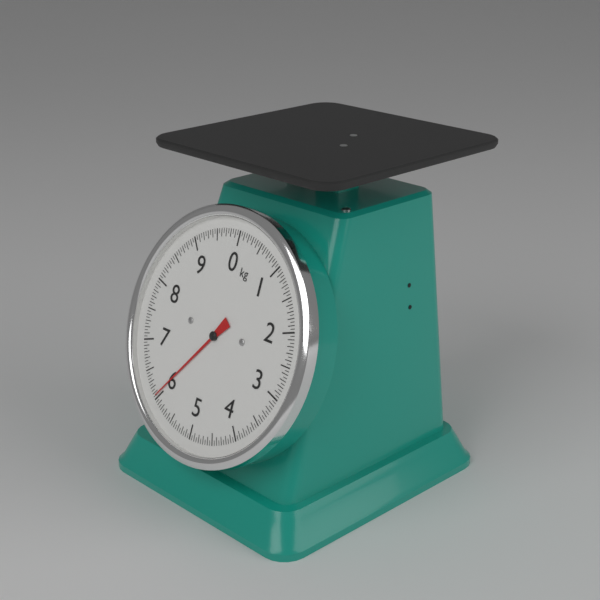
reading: 6.05 kg
